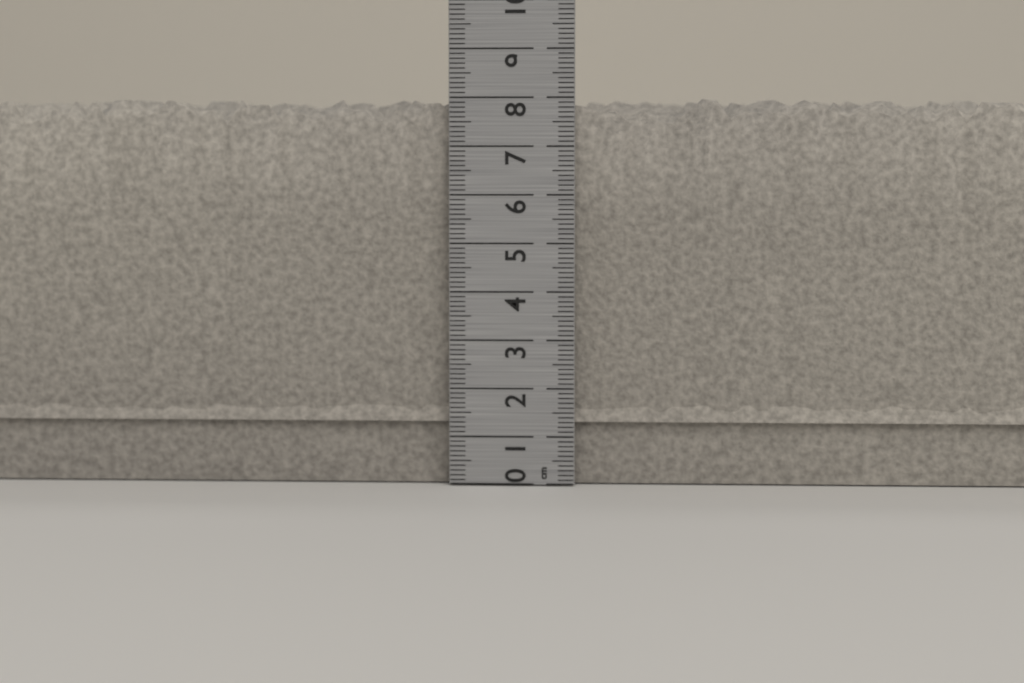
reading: 8.1 cm
